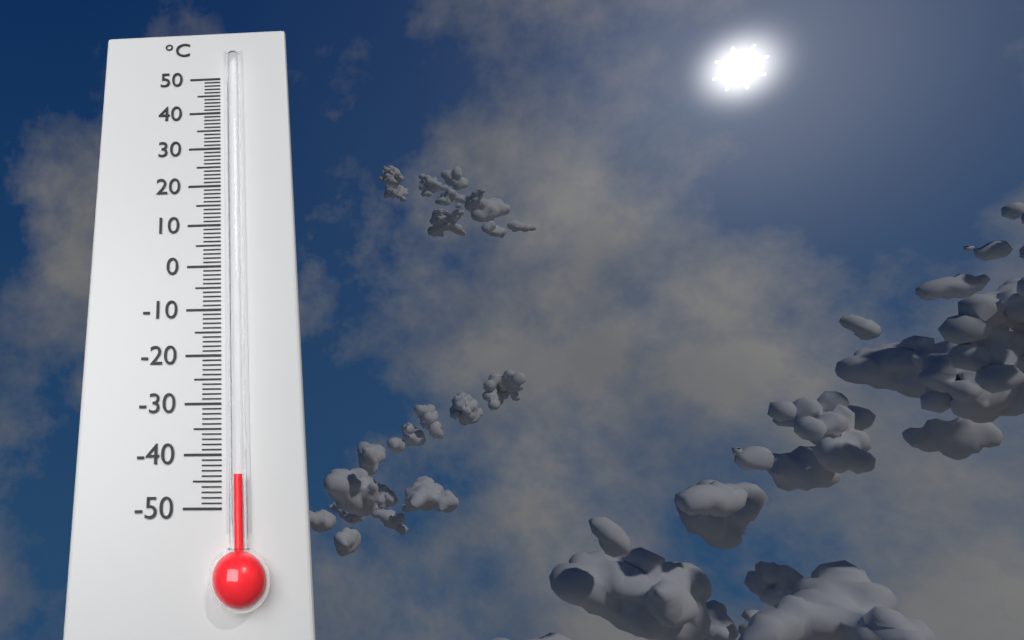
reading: -44 °C
